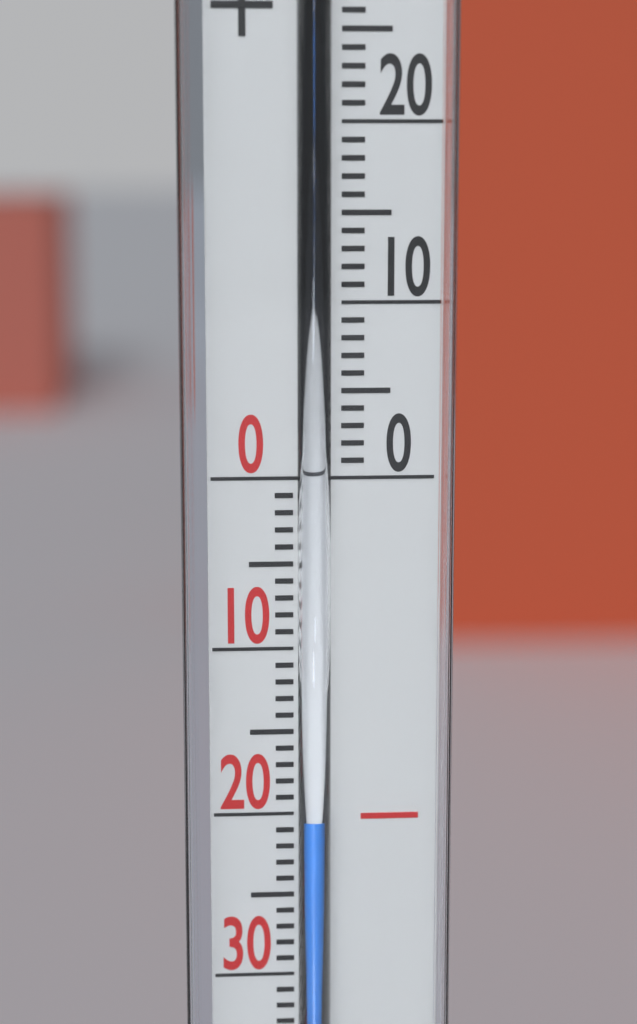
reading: -20 °C
